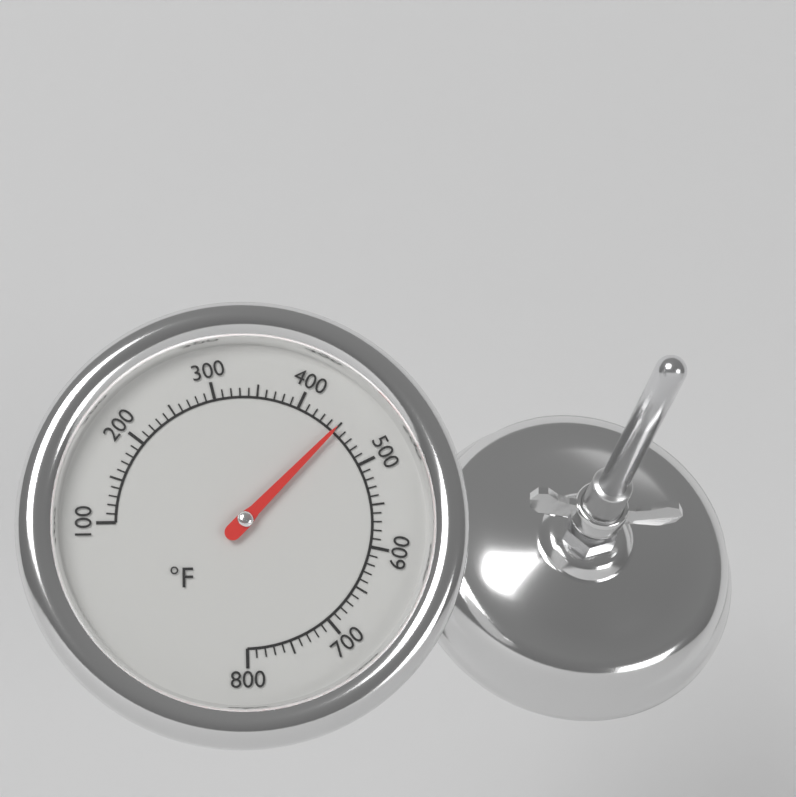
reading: 450 °F
